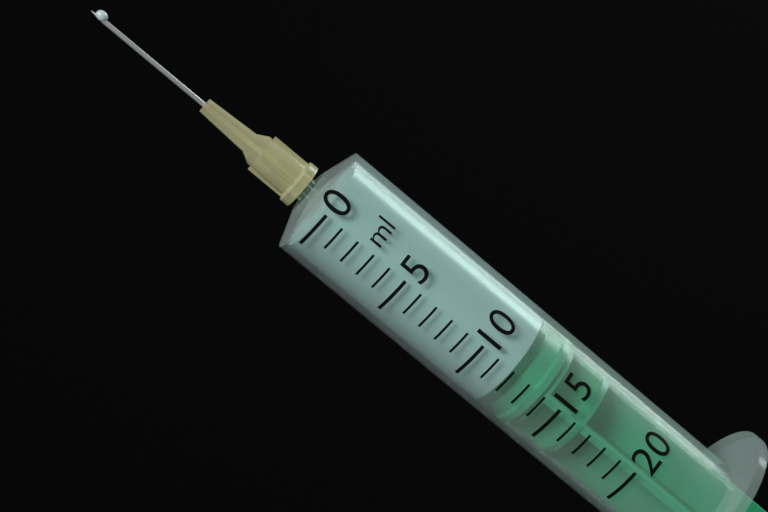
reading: 12 ml
